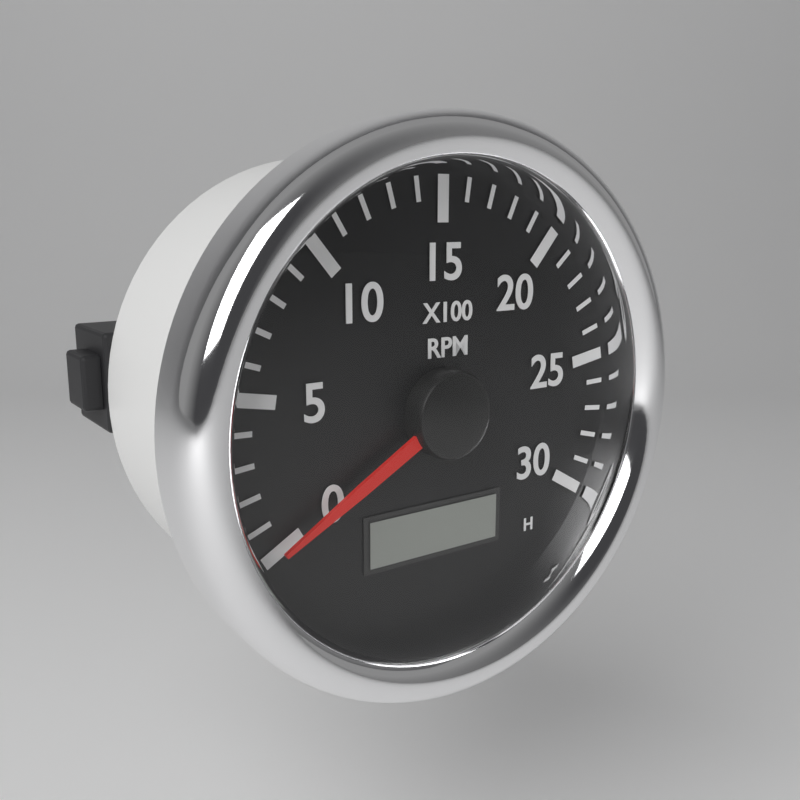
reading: 0 RPM
